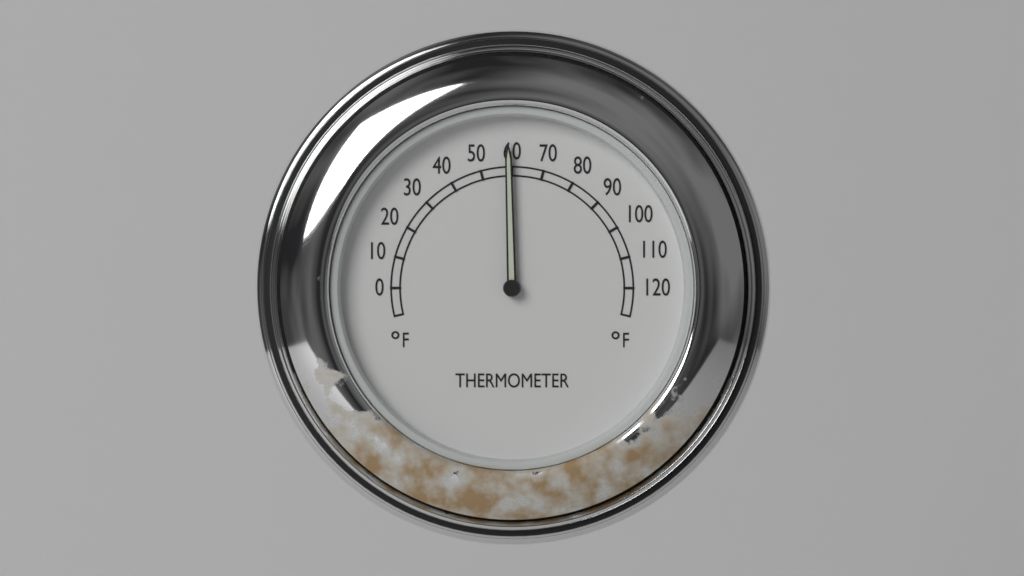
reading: 59 °F
